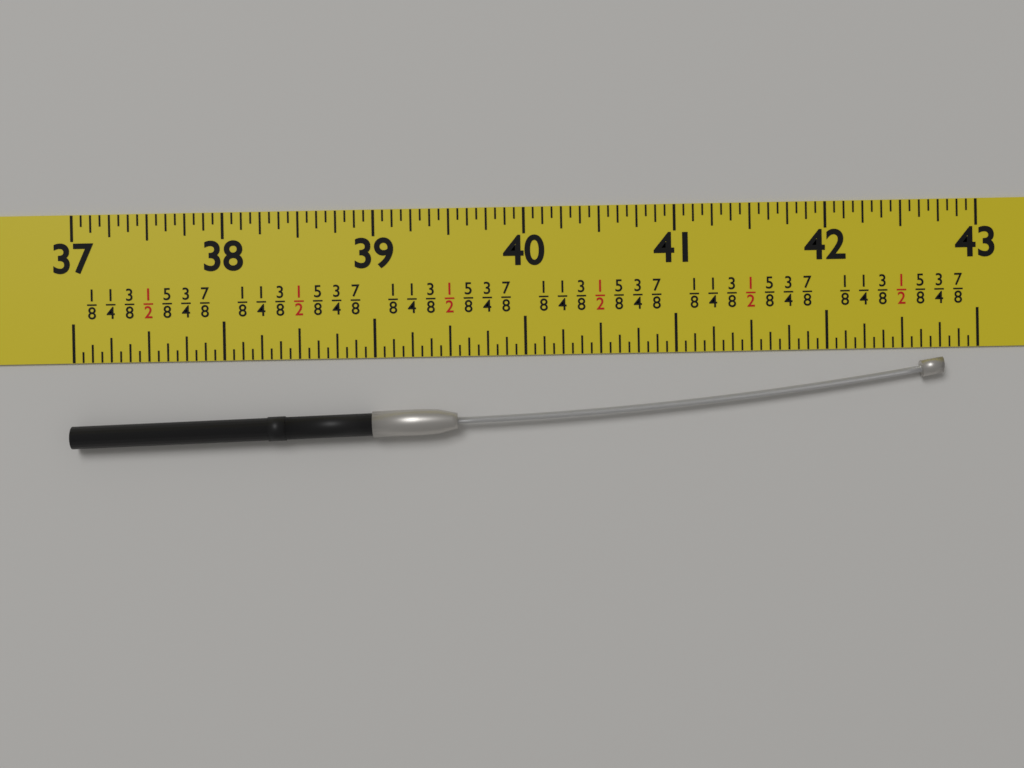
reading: 42.7500 in
